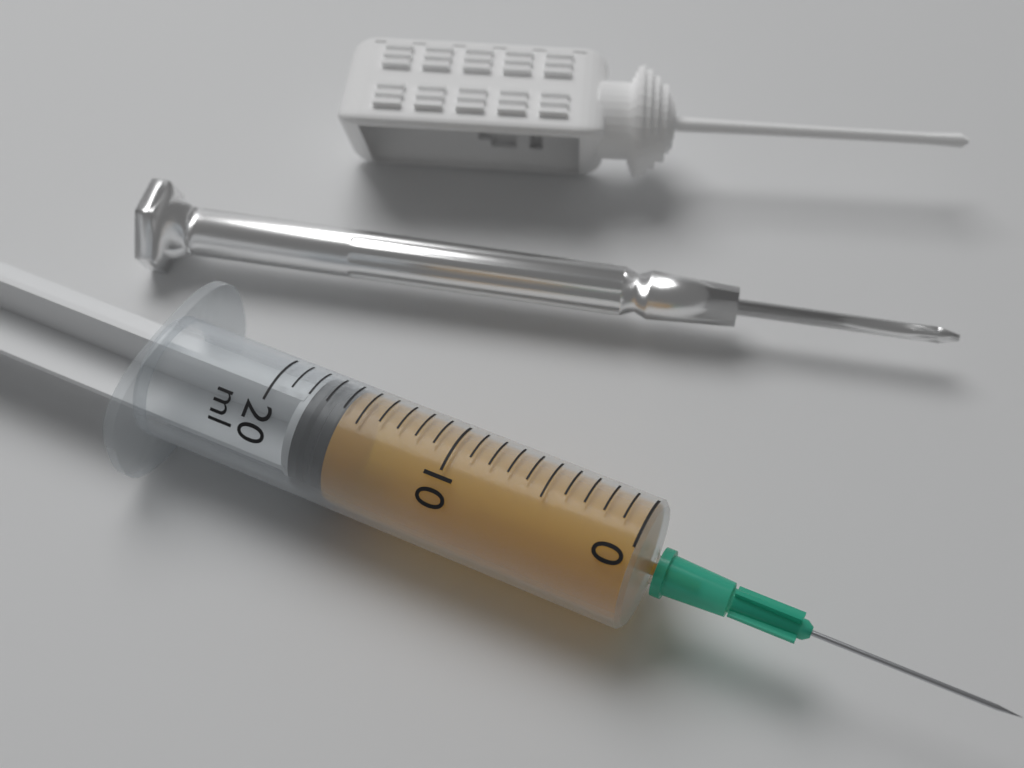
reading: 16 ml
